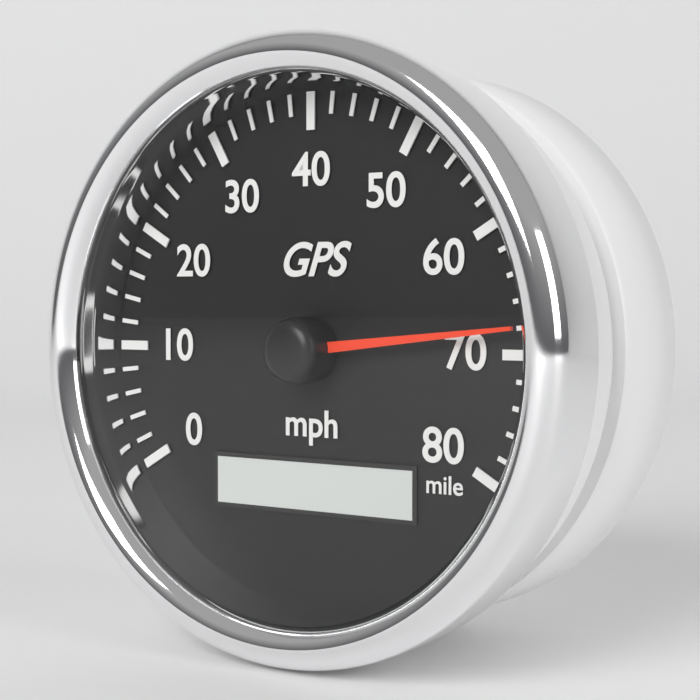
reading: 68 mph
